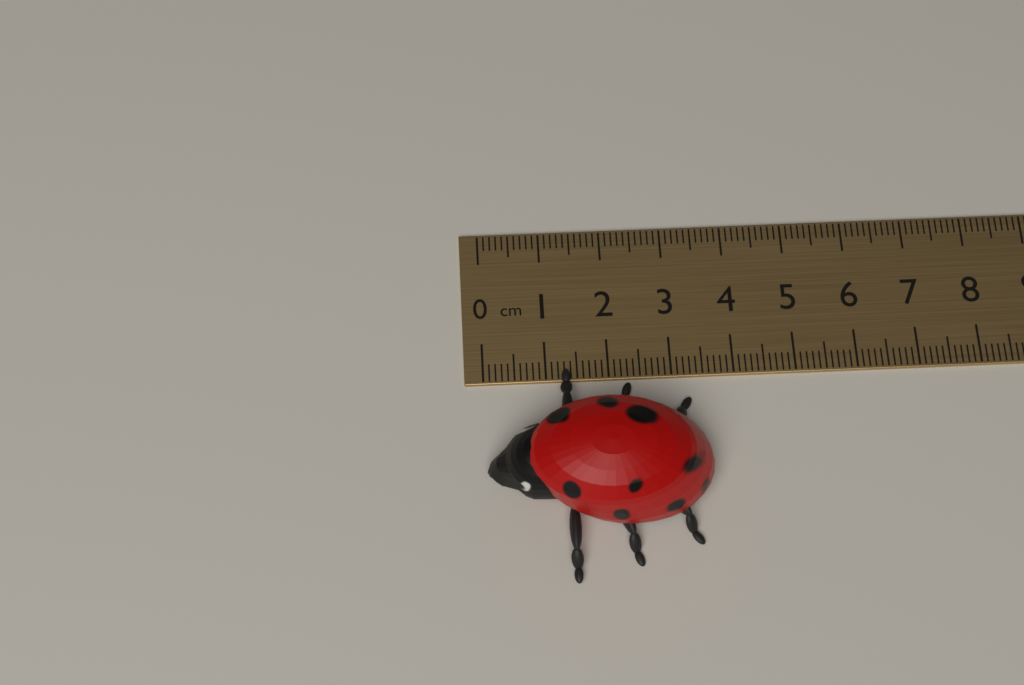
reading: 3.5 cm
